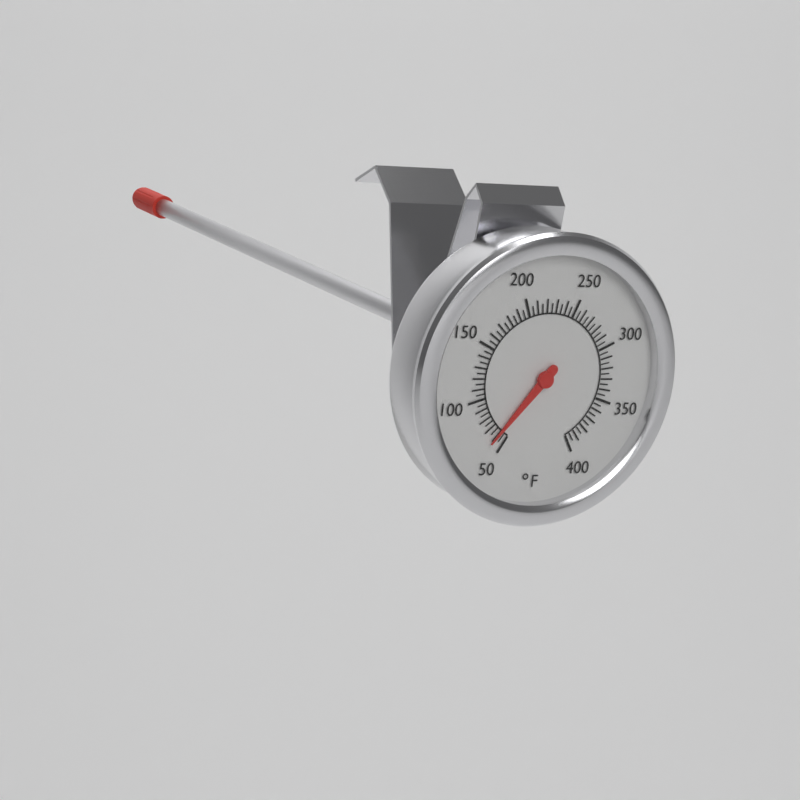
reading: 60 °F
